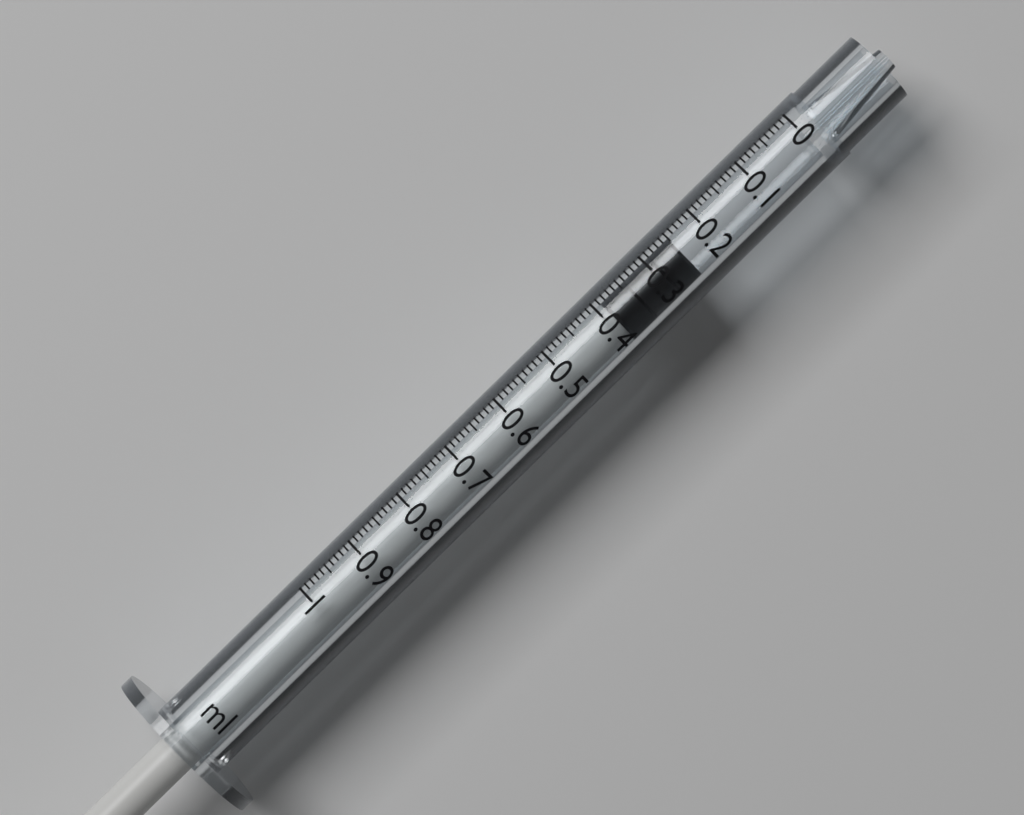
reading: 0.25 ml
